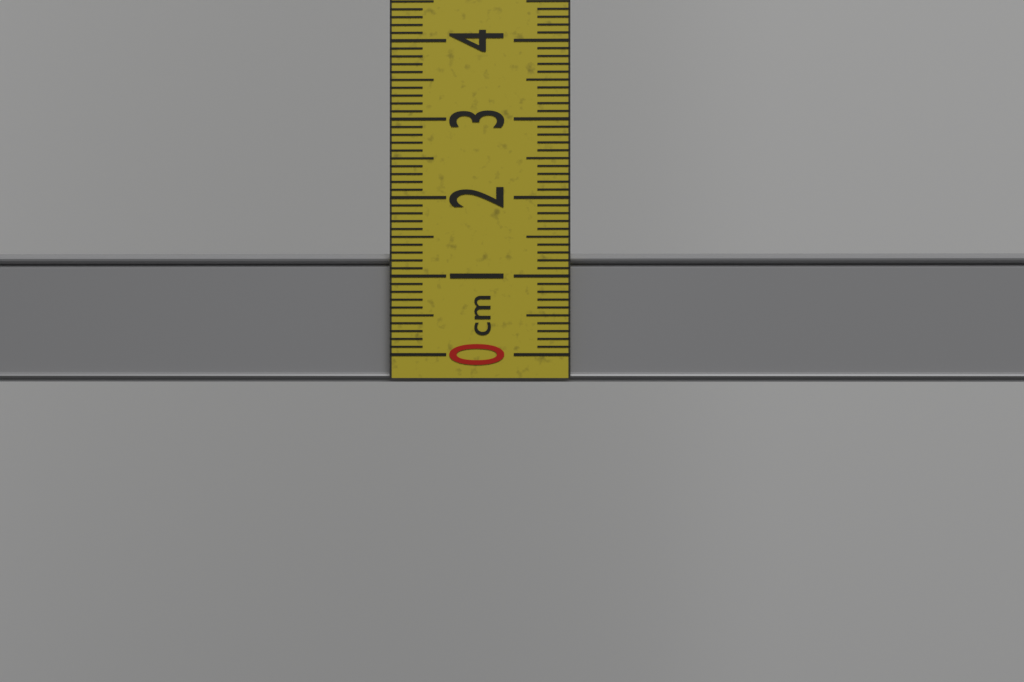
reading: 1.3 cm
